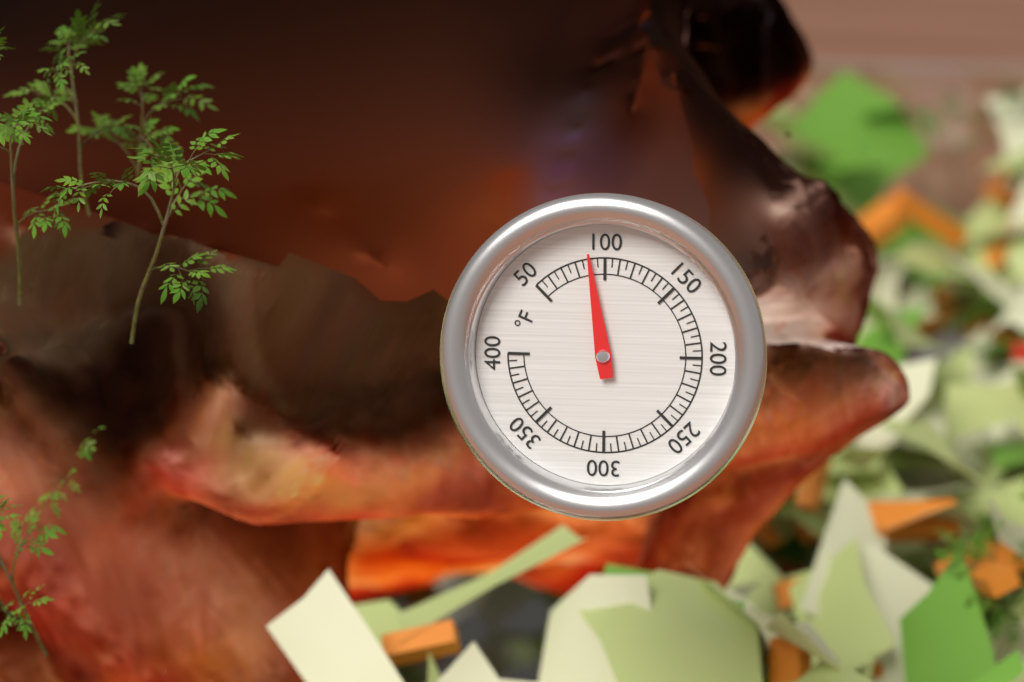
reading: 90 °F
